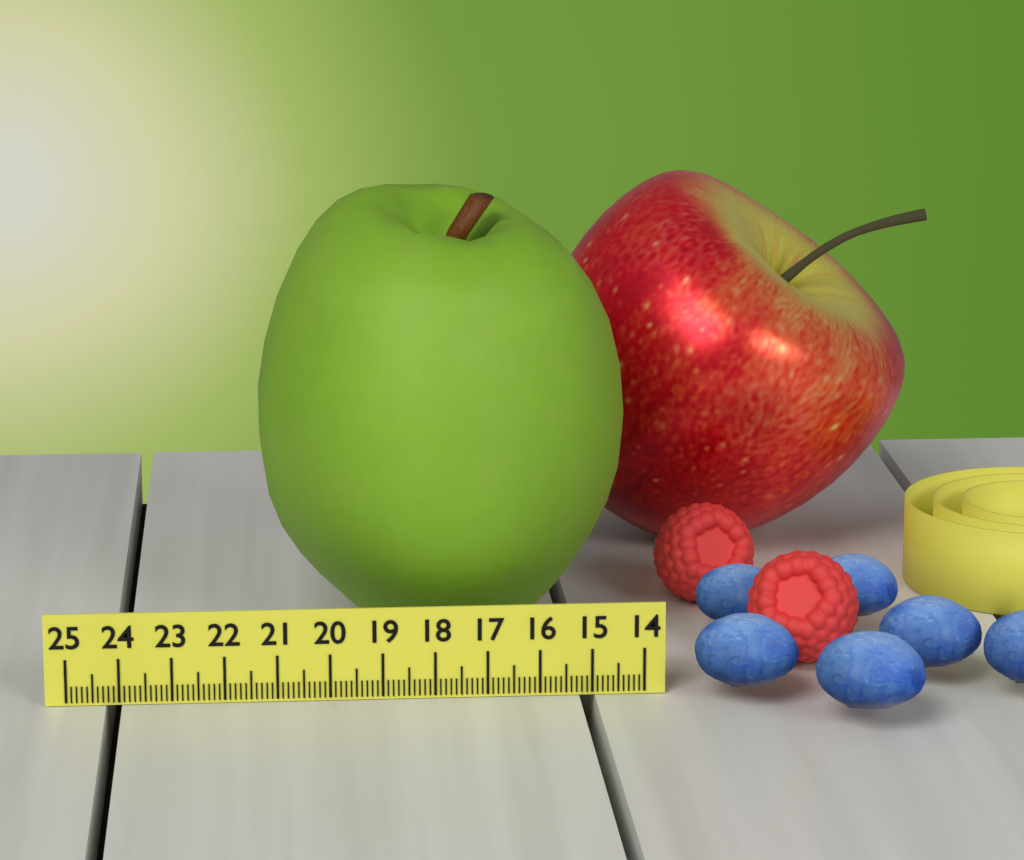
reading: 21.3 (no unit)
